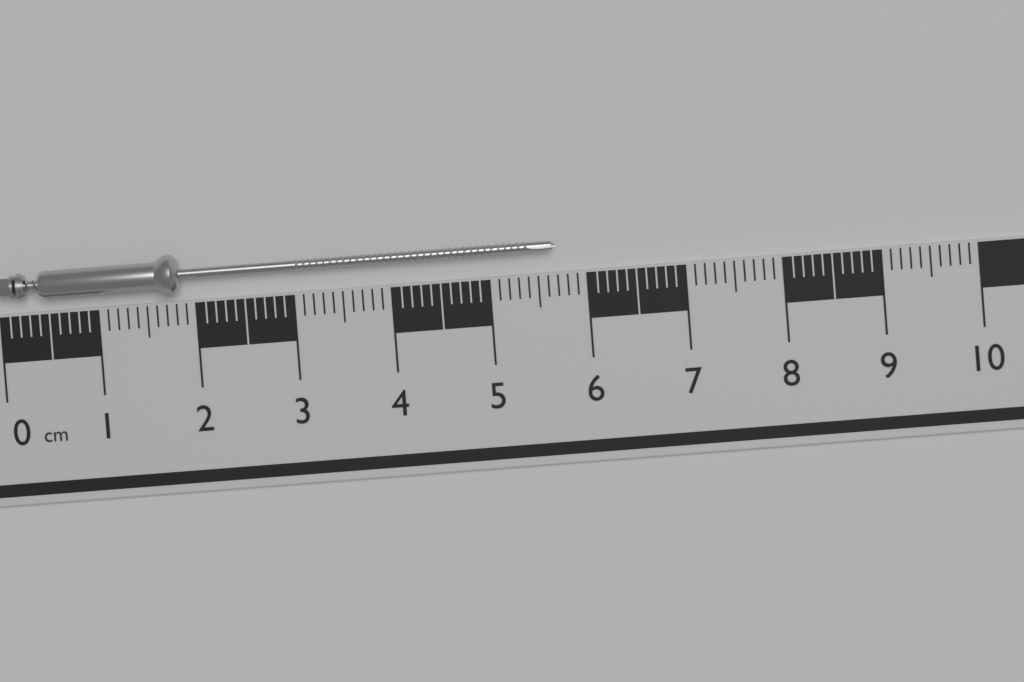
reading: 5.7 cm
